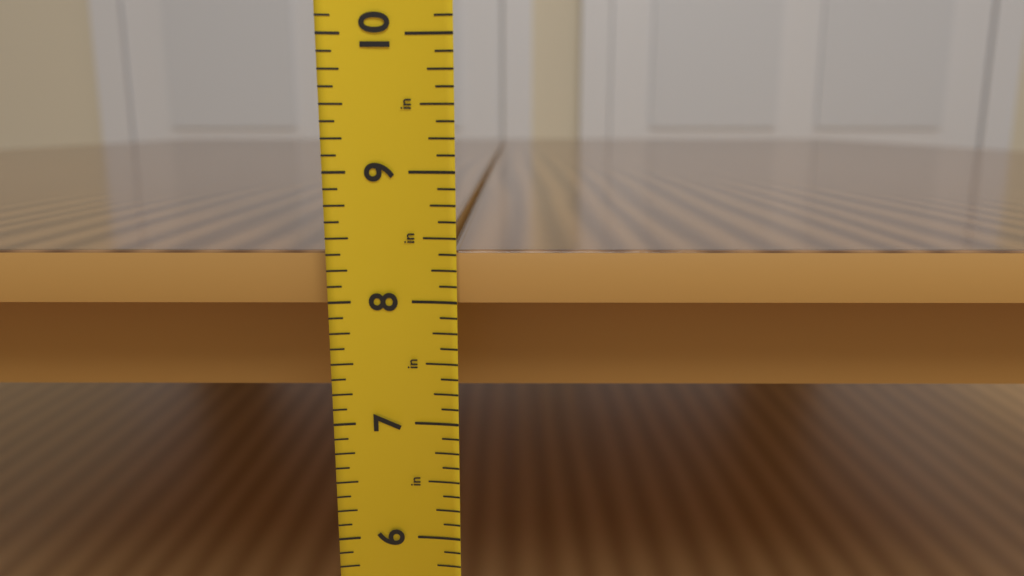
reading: 8.375 in
